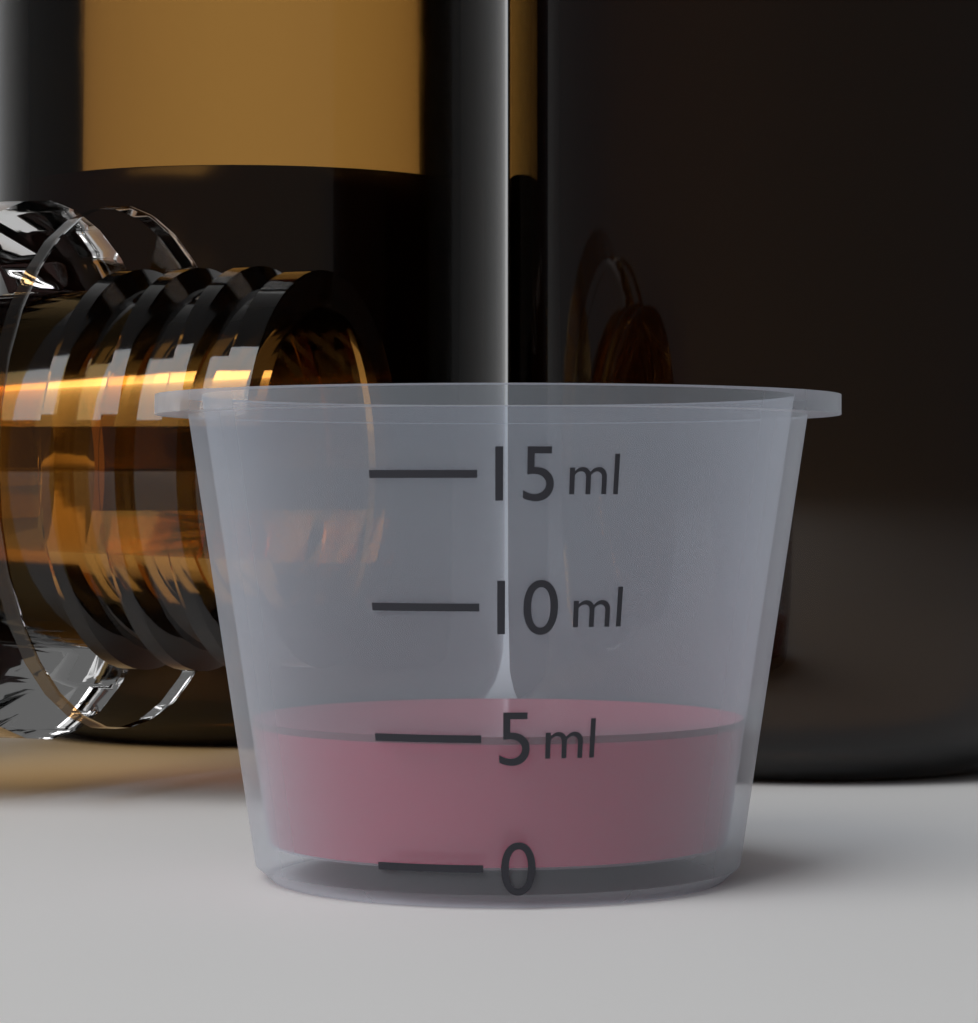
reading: 5 ml
